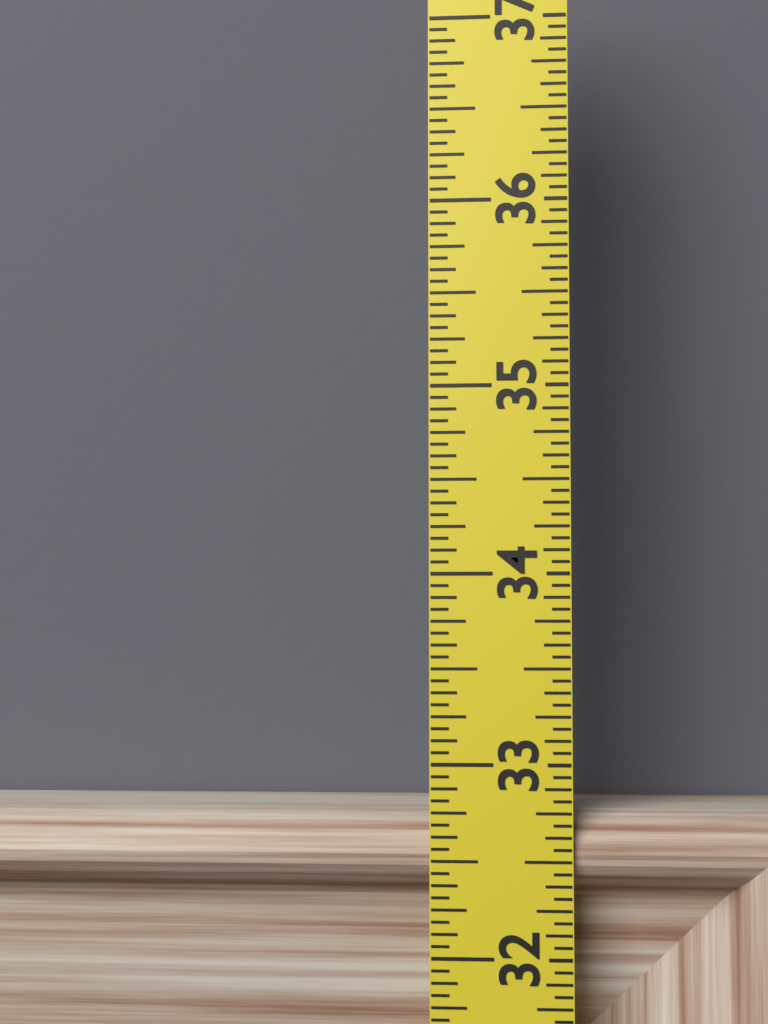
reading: 32.7500 in
